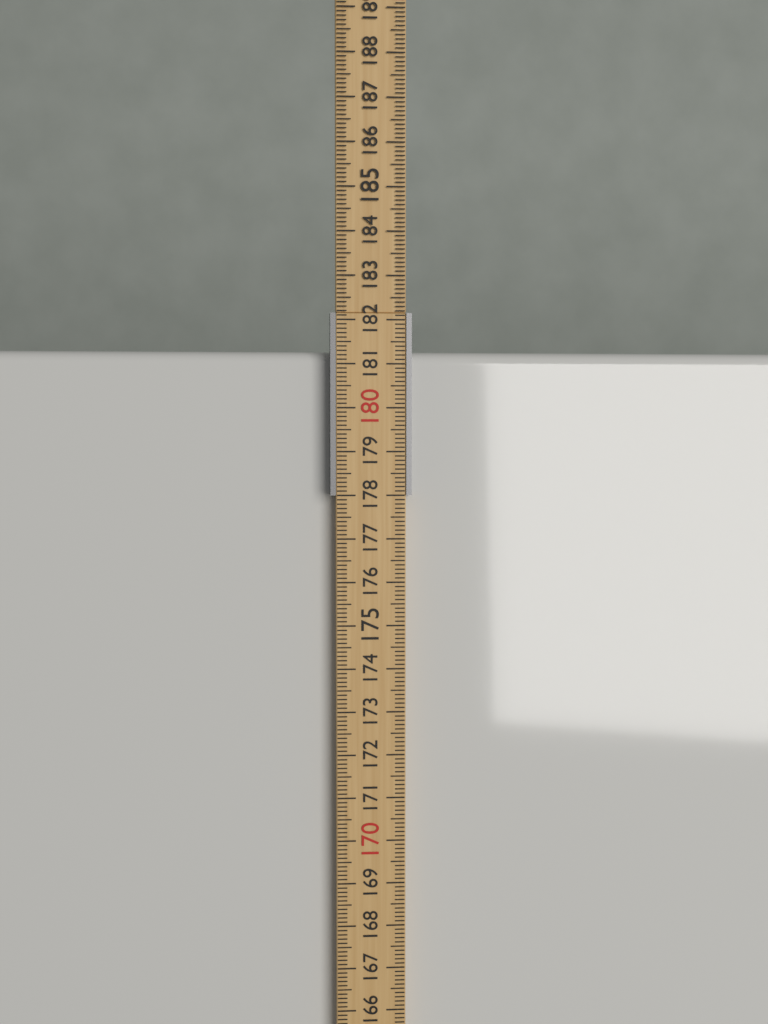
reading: 181.3 cm
